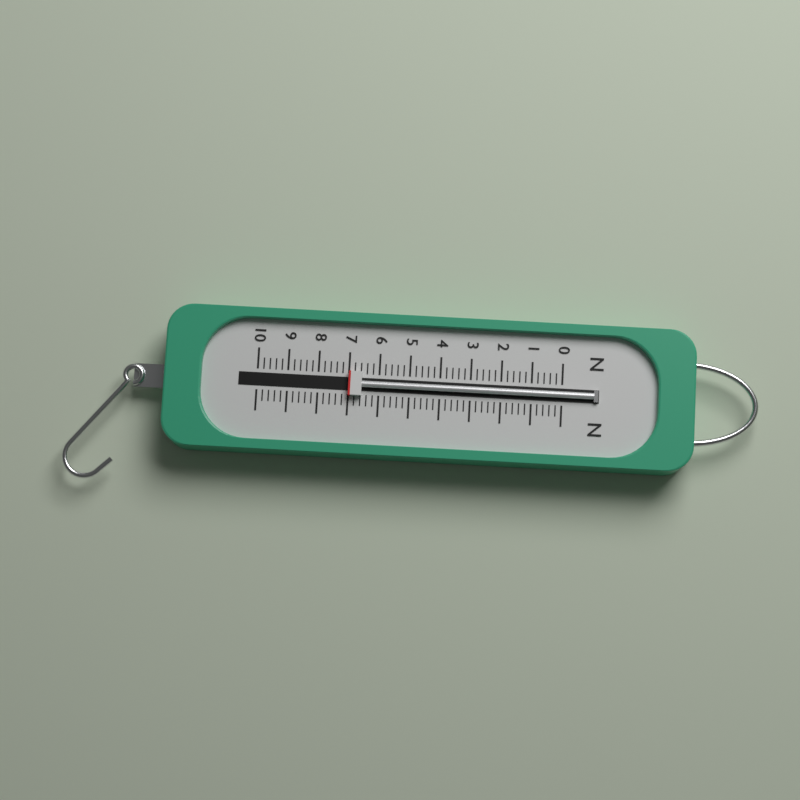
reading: 7.0 N
